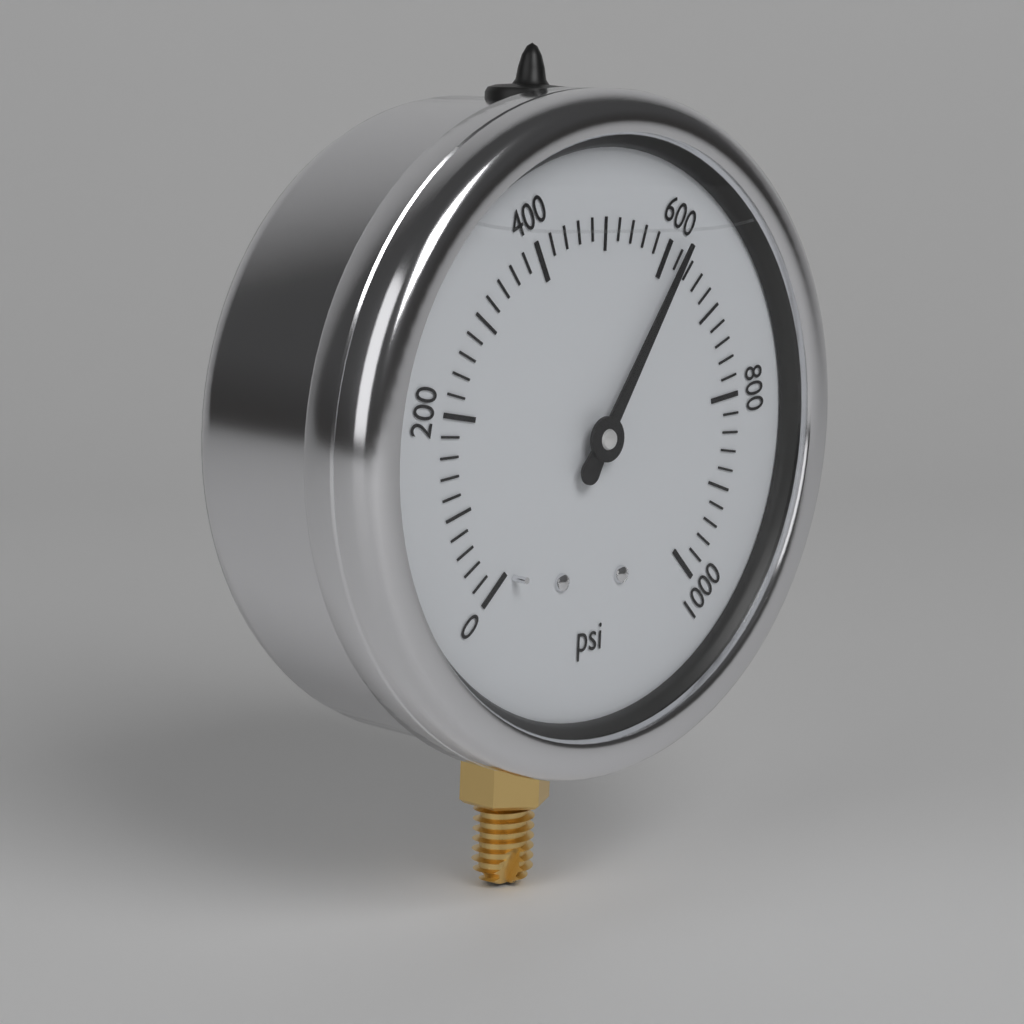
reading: 620 psi
